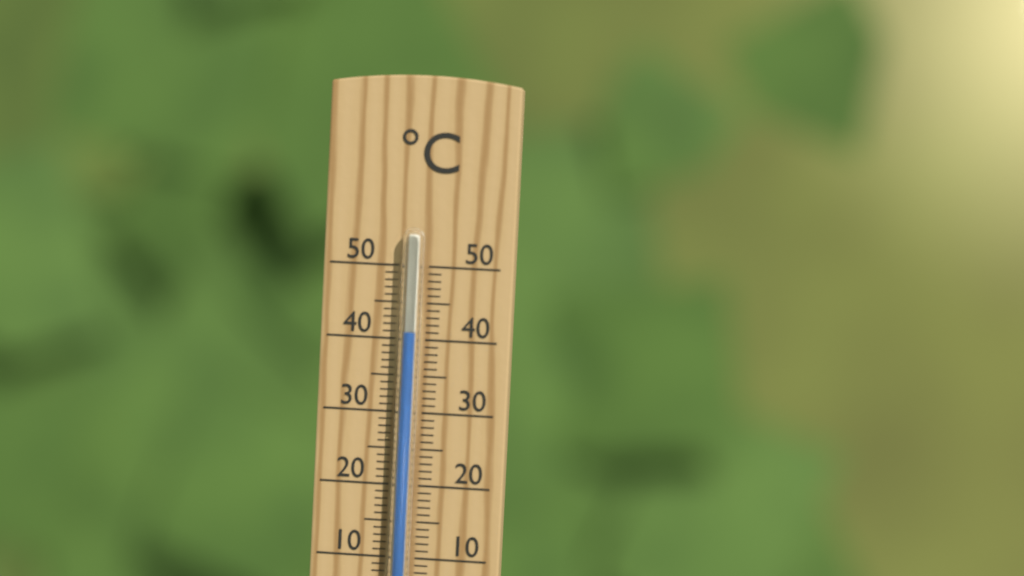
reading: 41 °C
